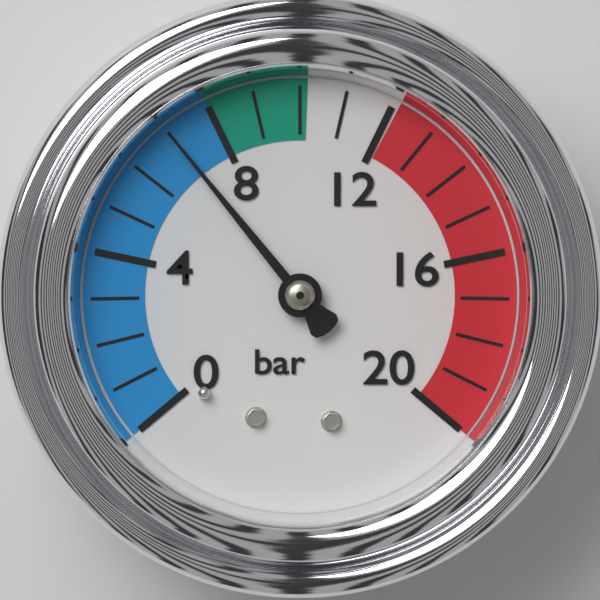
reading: 7 bar
